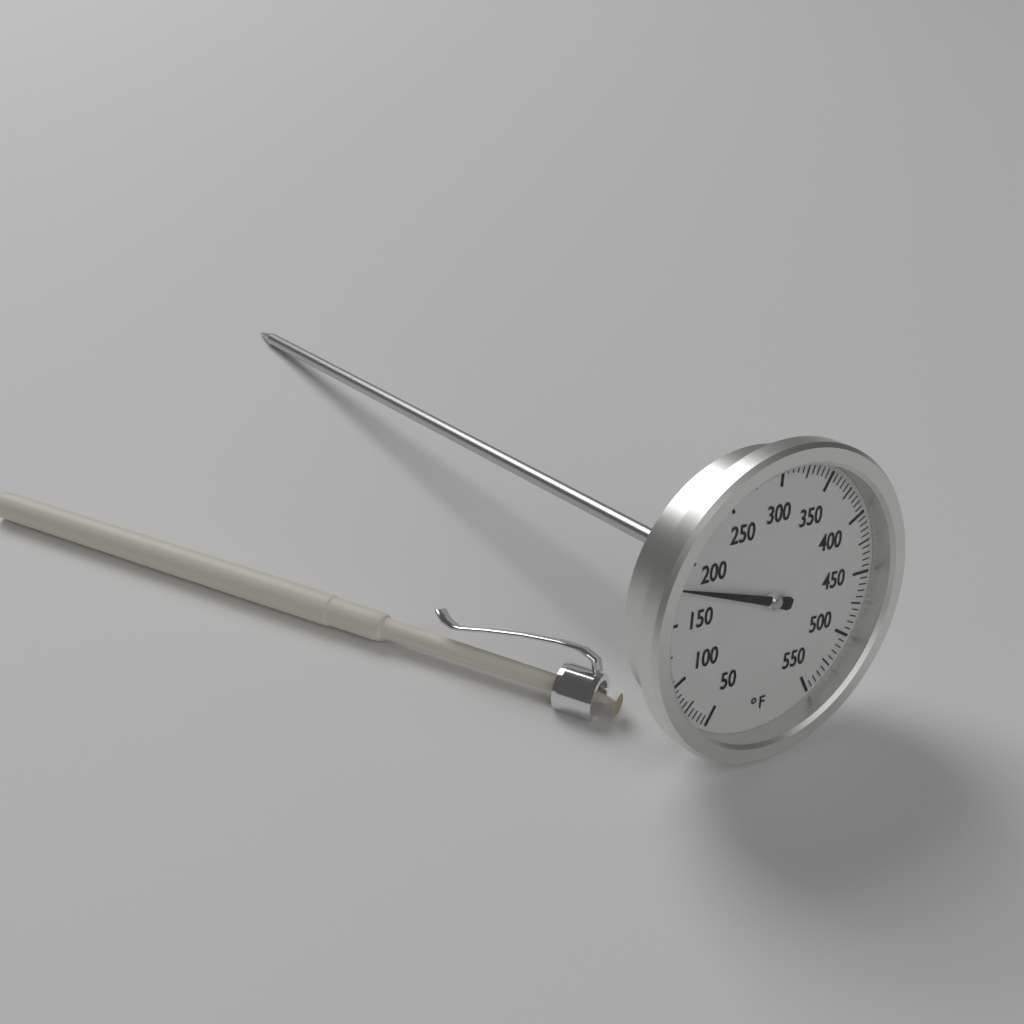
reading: 180 °F
